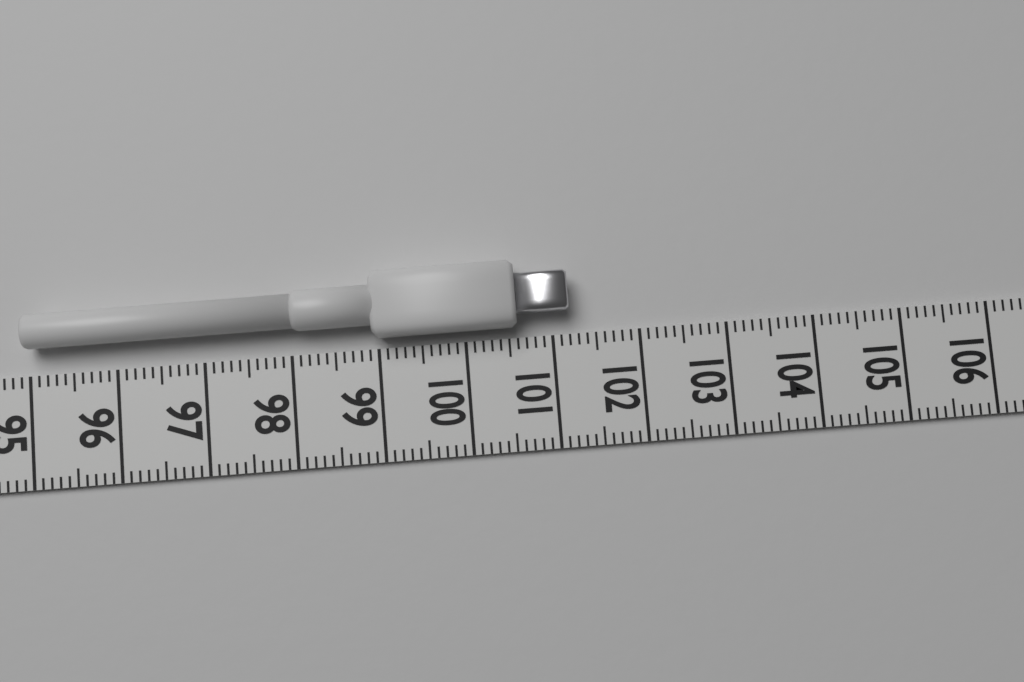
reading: 101.2 (no unit)
